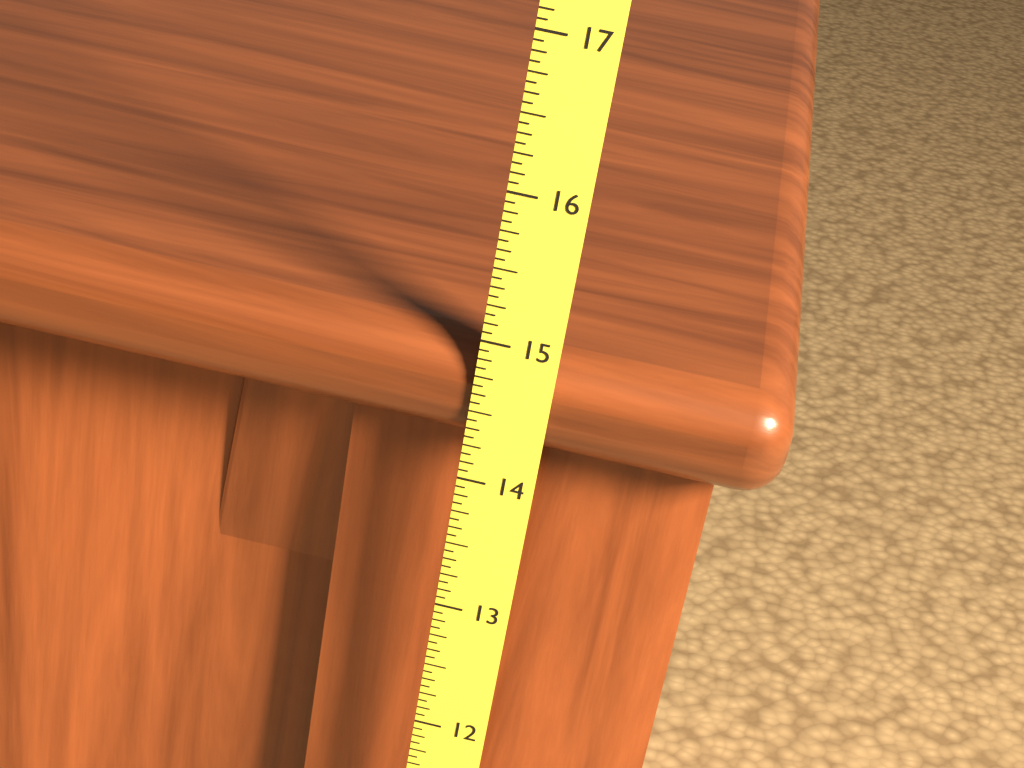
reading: 14.9375 (no unit)
